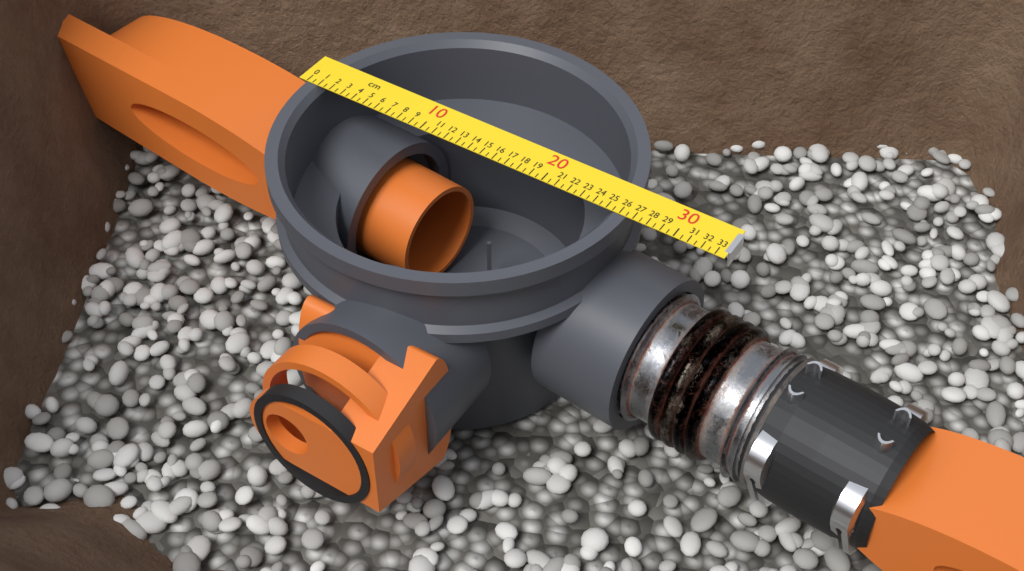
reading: 26.5 cm
